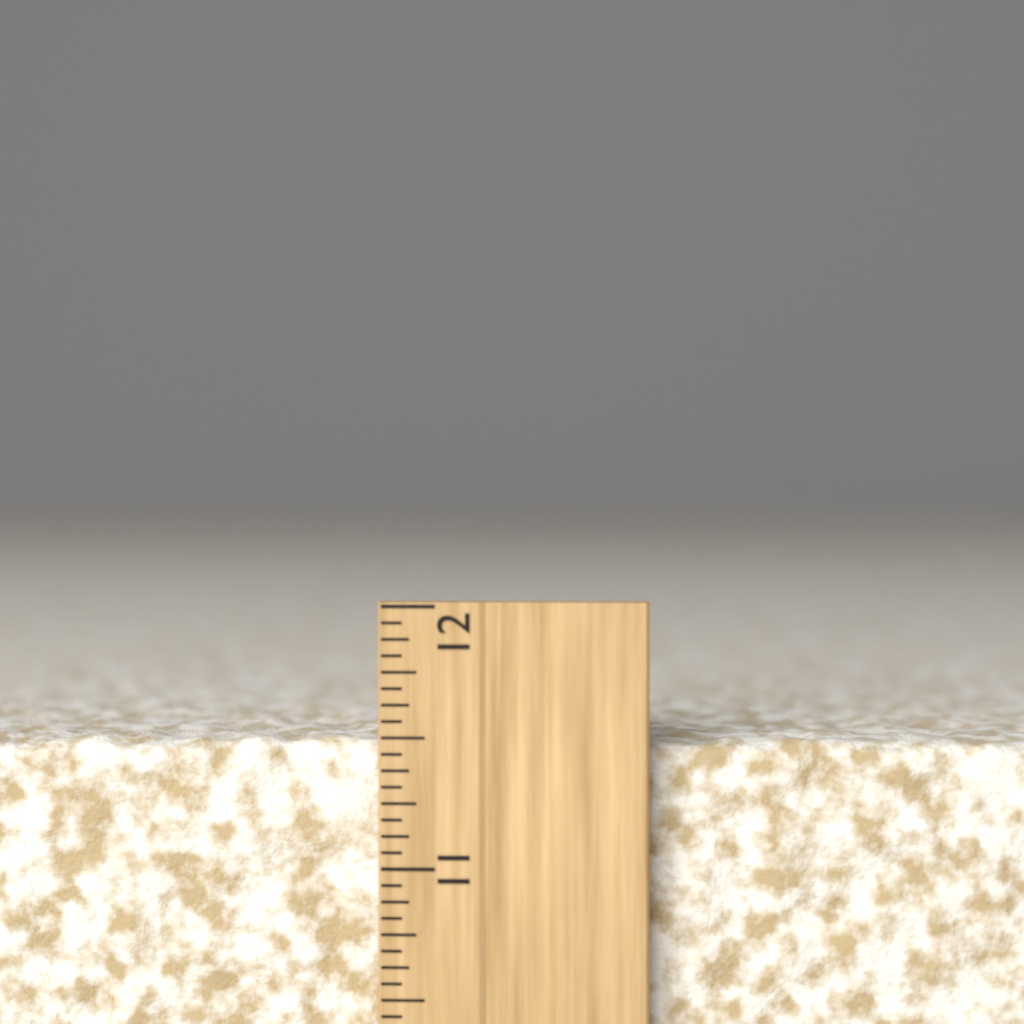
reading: 11.5000 inch
